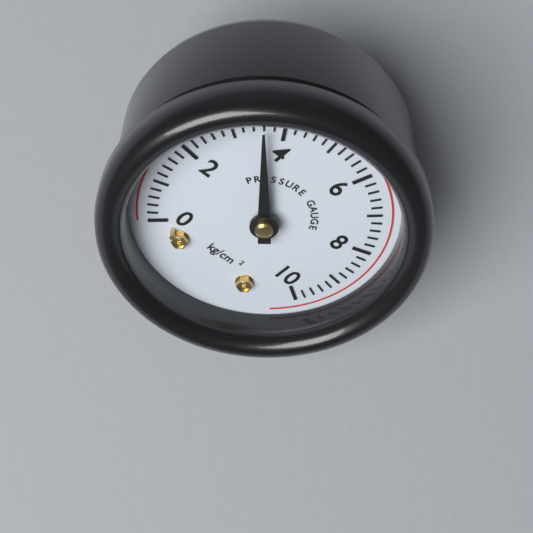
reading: 3.6 kg/cm²
